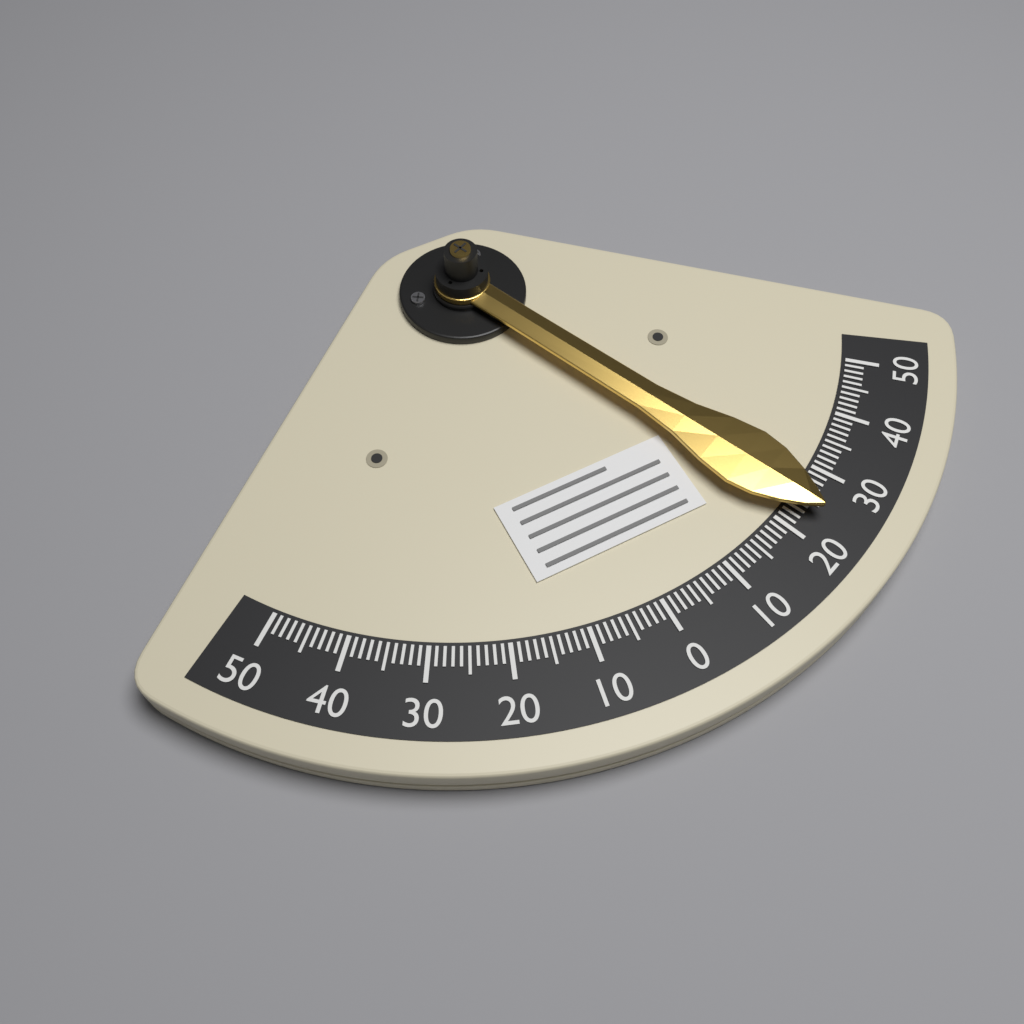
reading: -24 (no unit)
